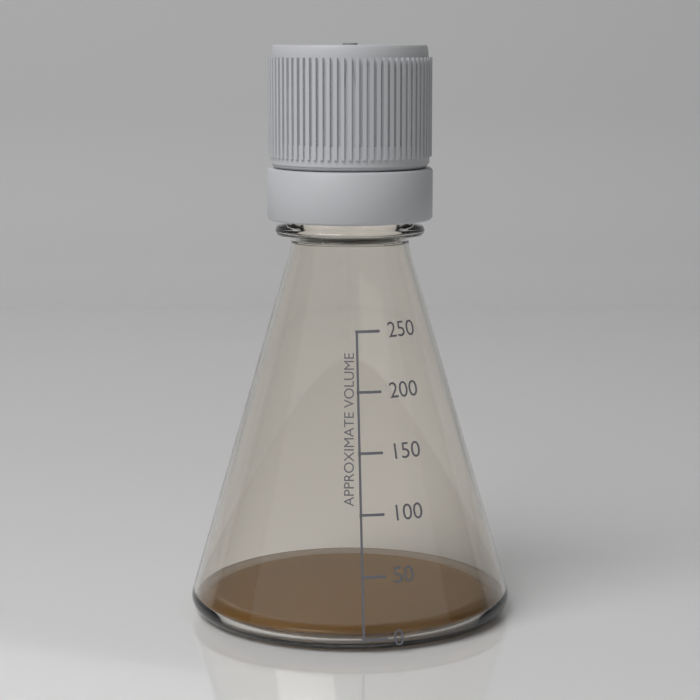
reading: 5 (no unit)
